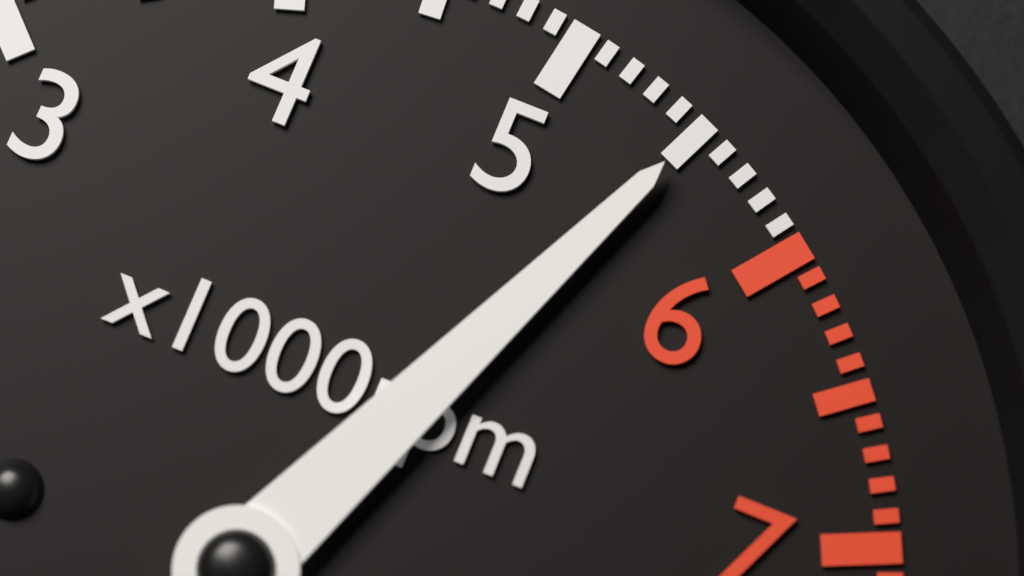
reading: 5500 rpm
